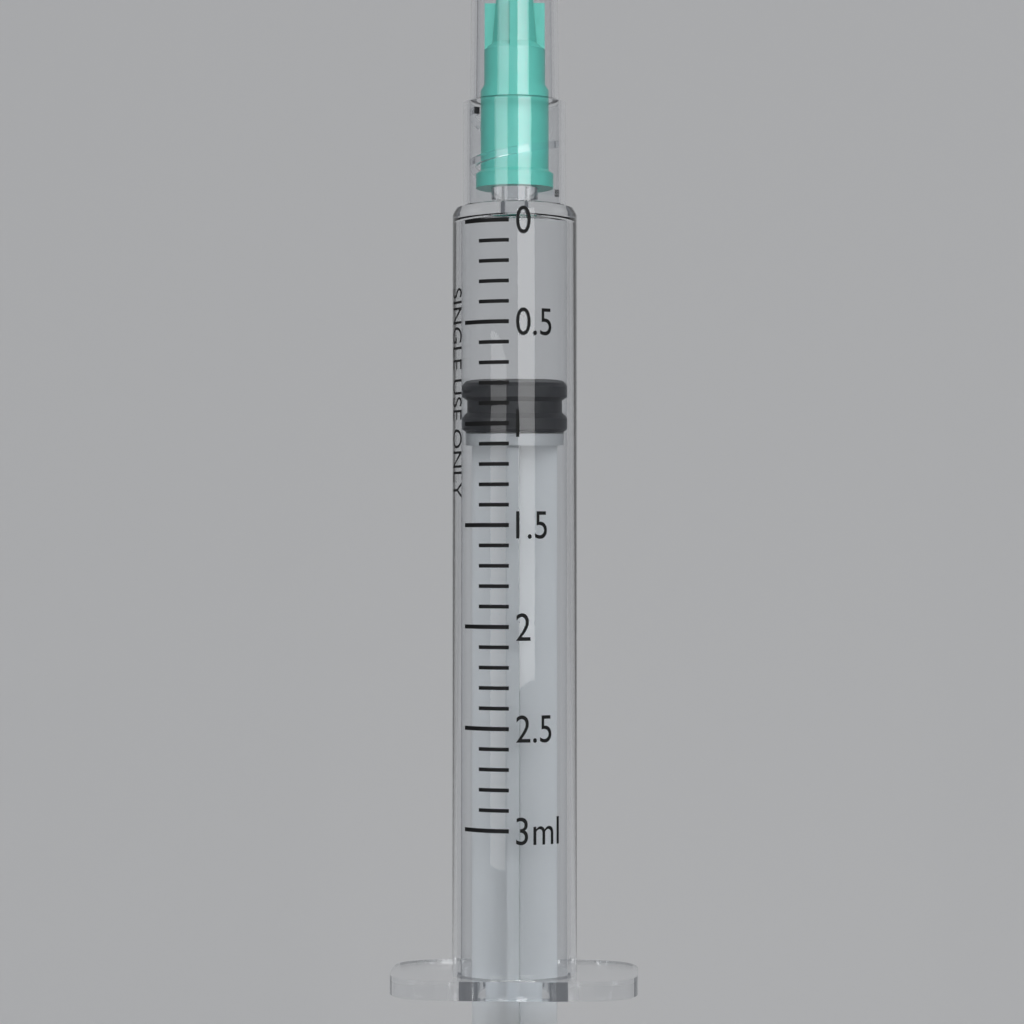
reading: 0.8 ml
